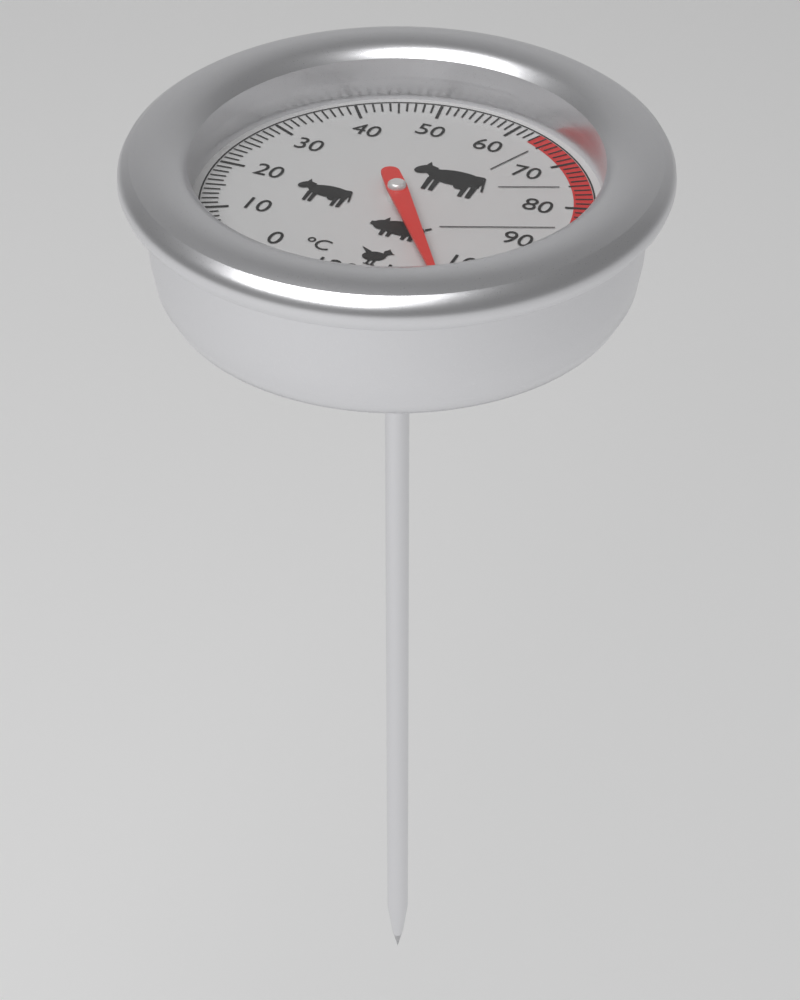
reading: 106 °C
